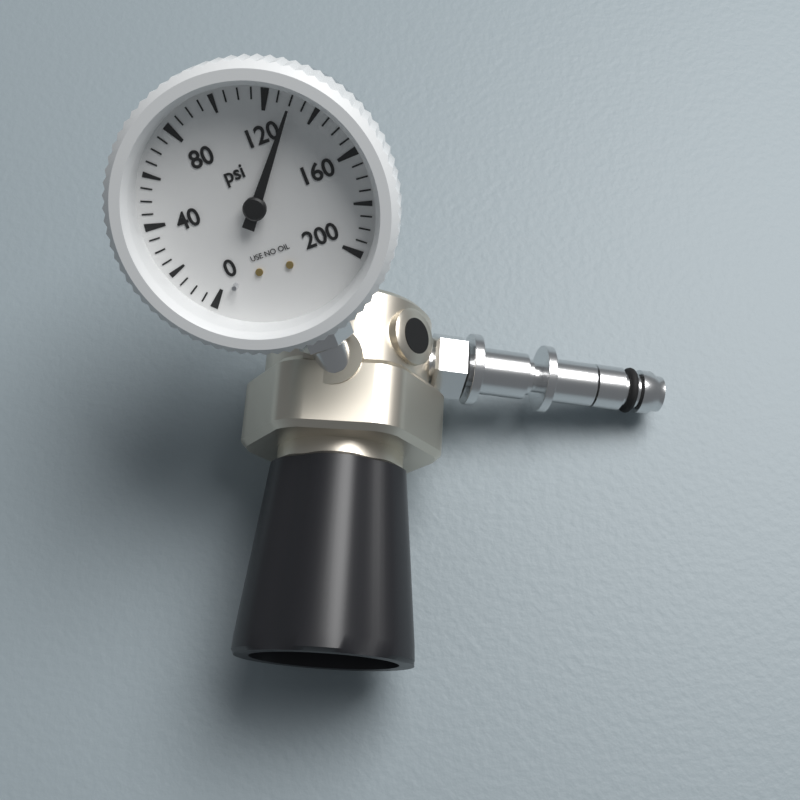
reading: 130 psi
